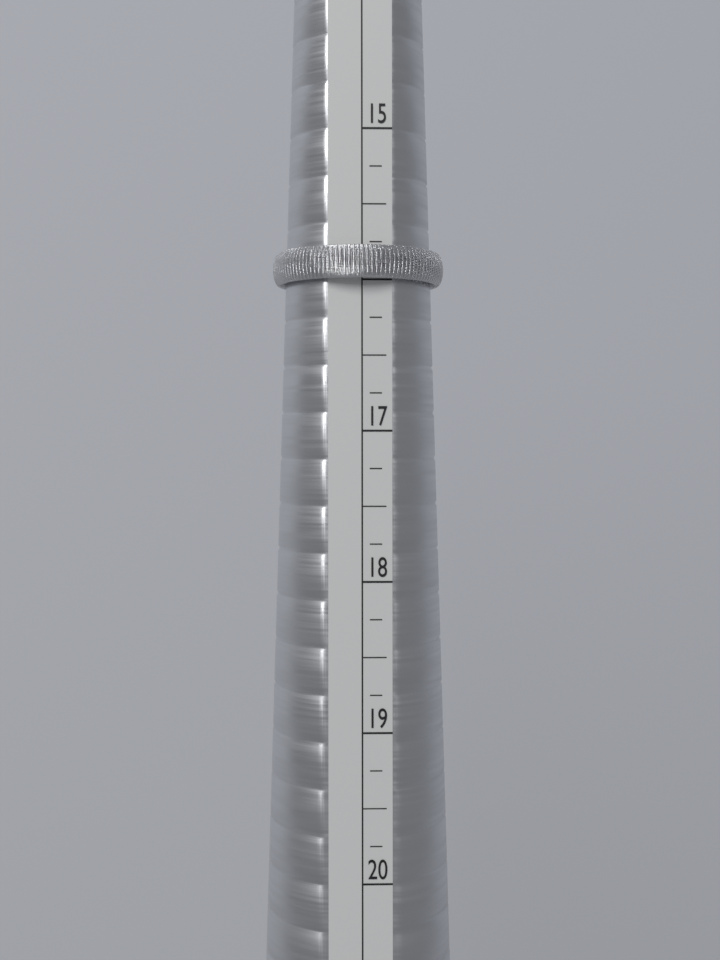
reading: 16.00 (no unit)
